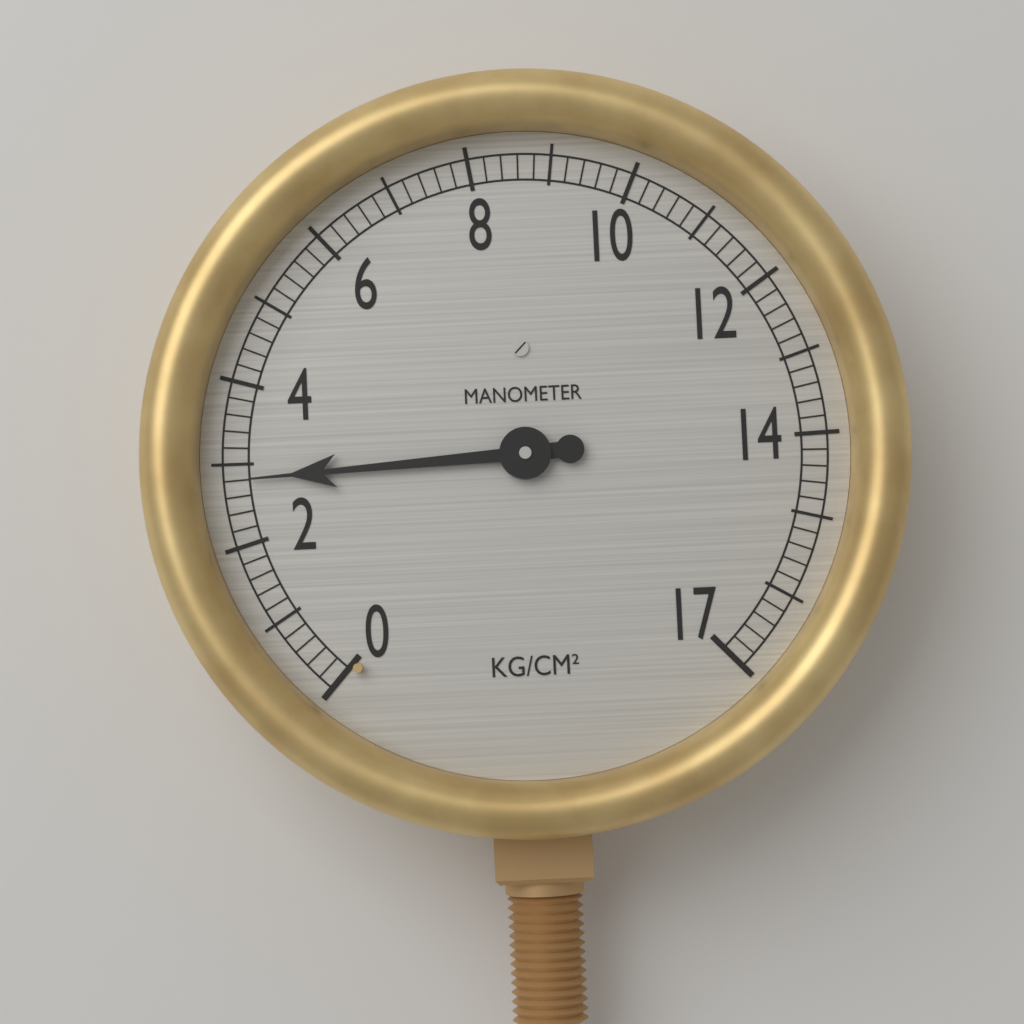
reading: 2.8 kg/cm²
